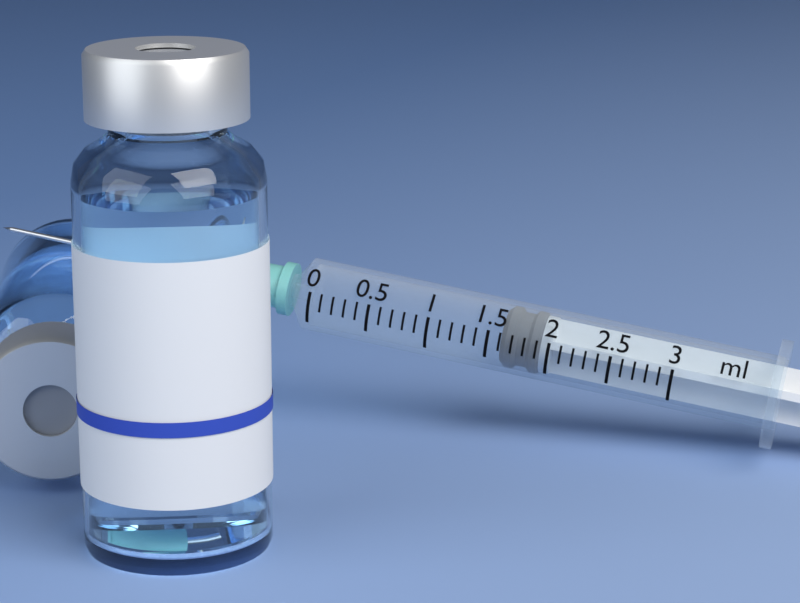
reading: 1.6 ml
